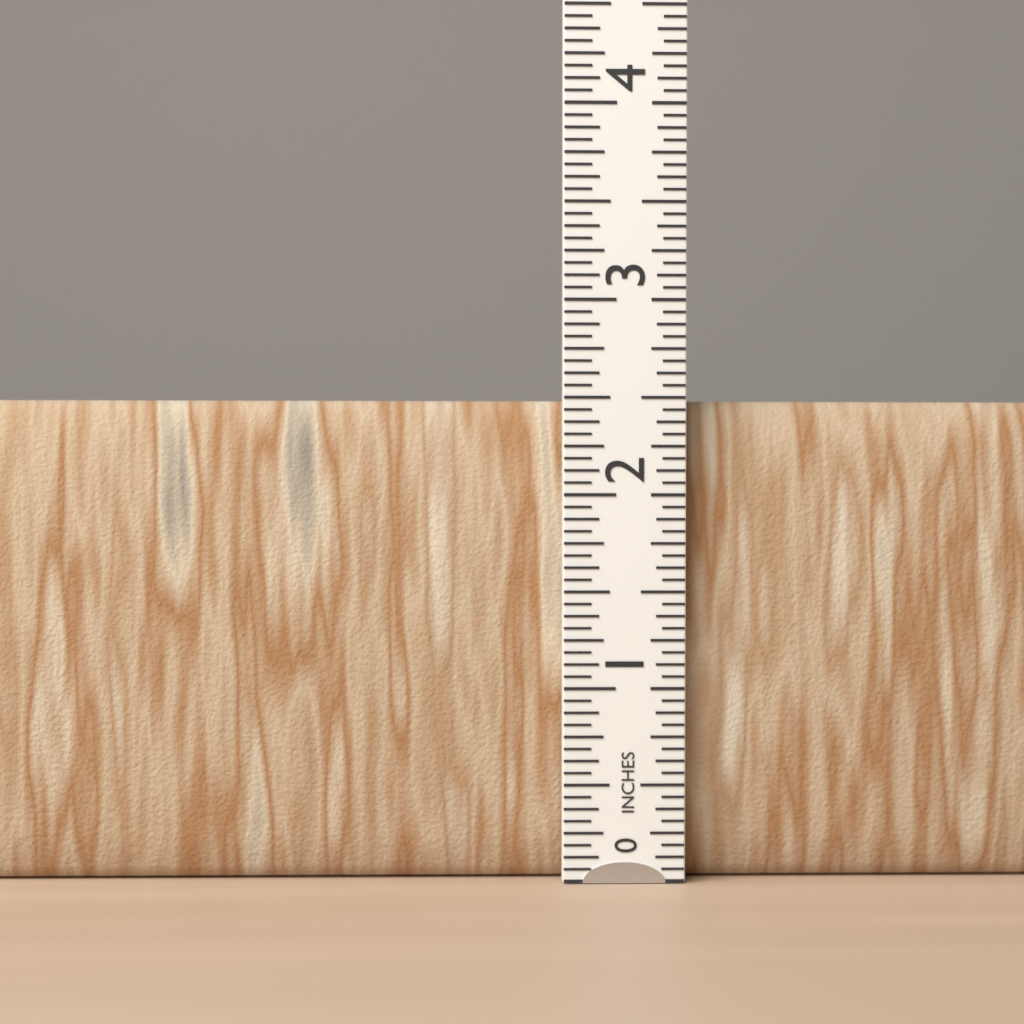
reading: 2.5000 in
